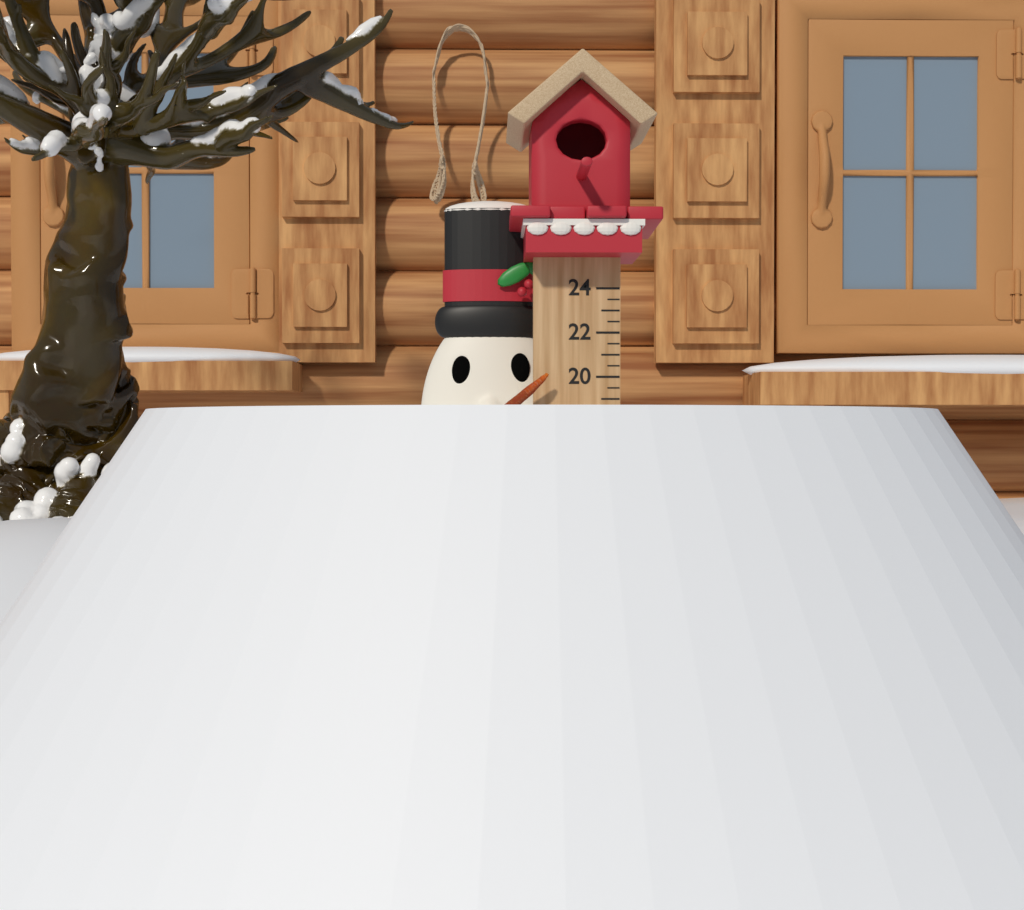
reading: 18.5 (no unit)
